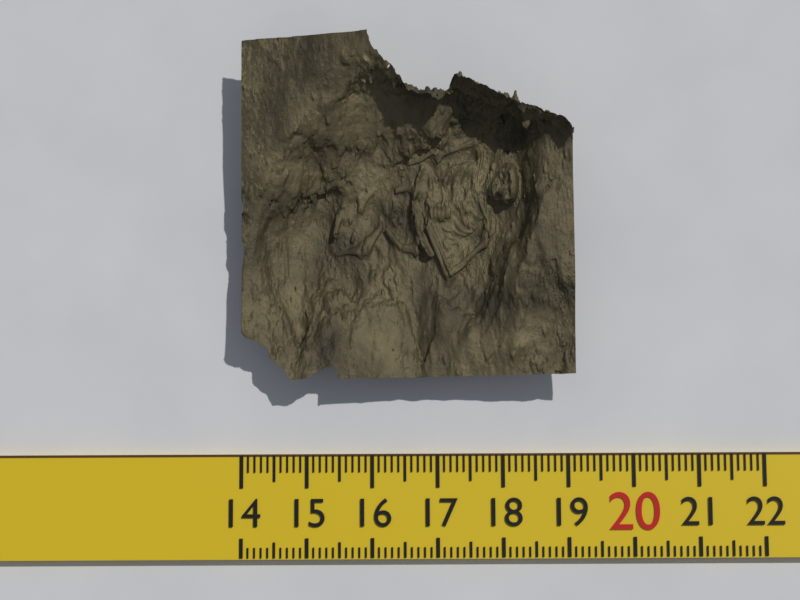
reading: 19.1 (no unit)
